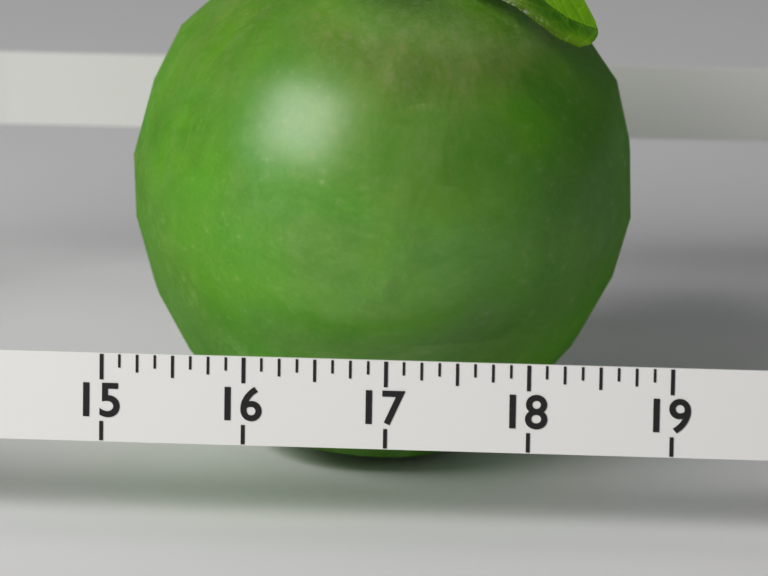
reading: 18.625 (no unit)
